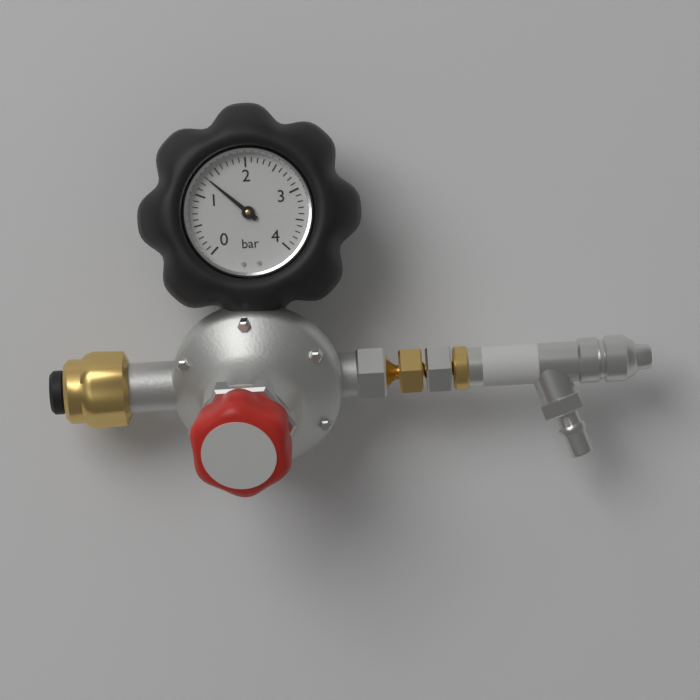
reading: 1.3 bar
